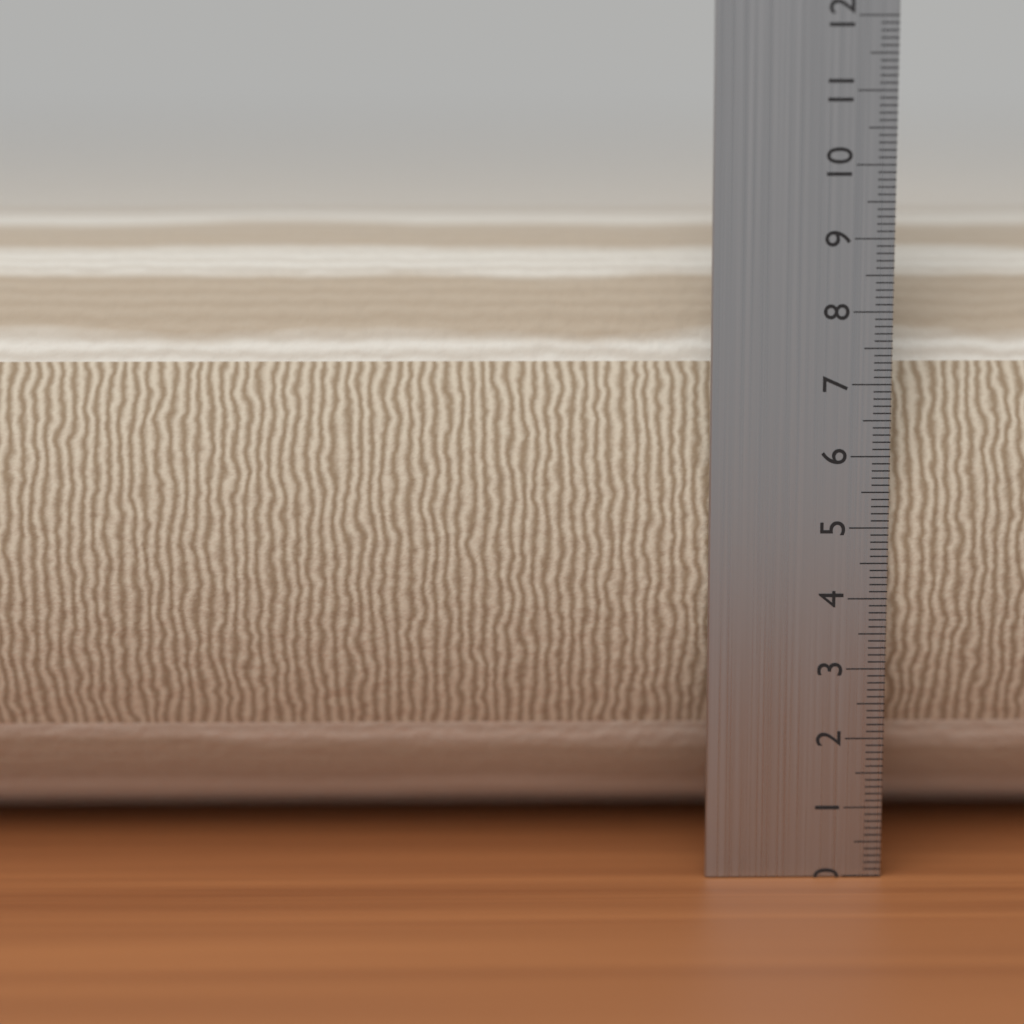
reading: 9.3 cm
